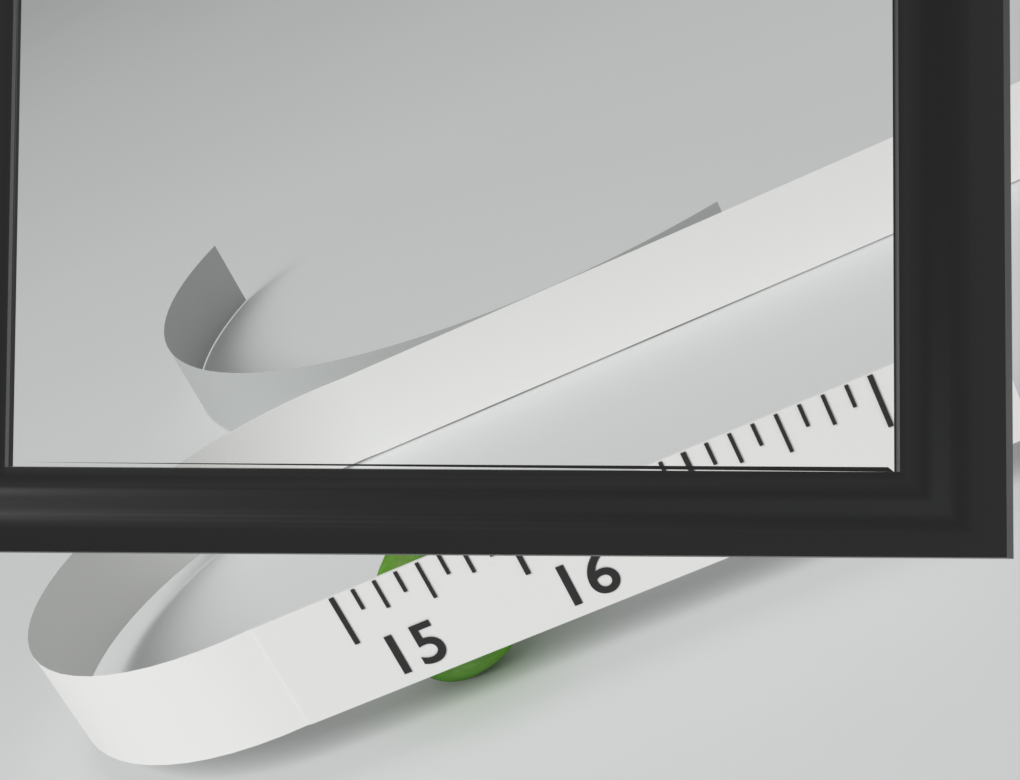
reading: 15.875 (no unit)
